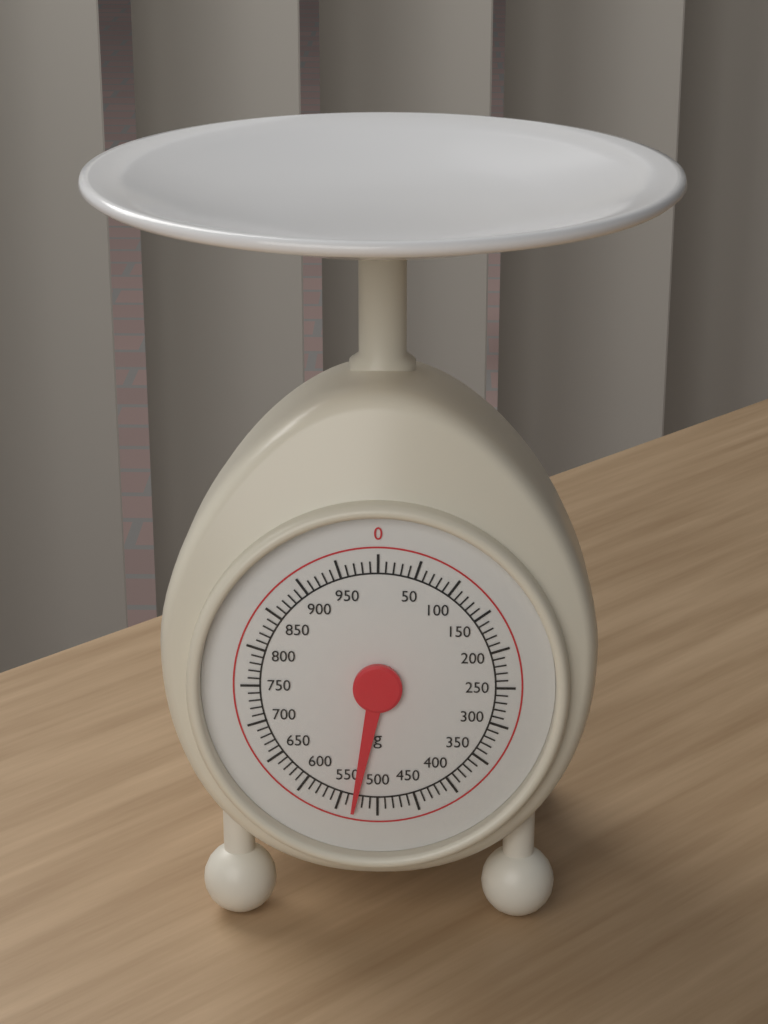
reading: 530 g
